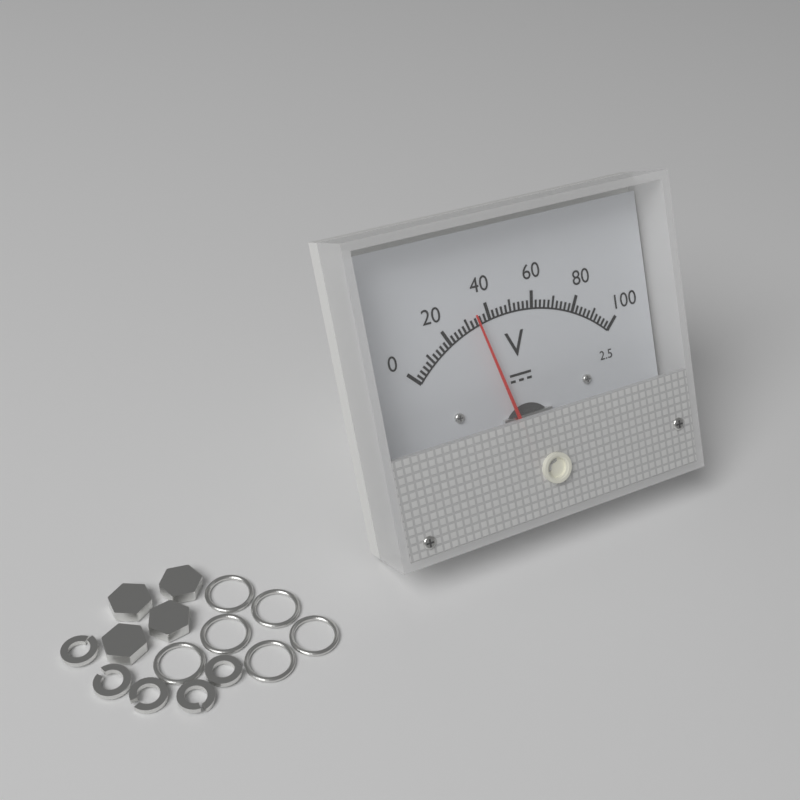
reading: 34 V
